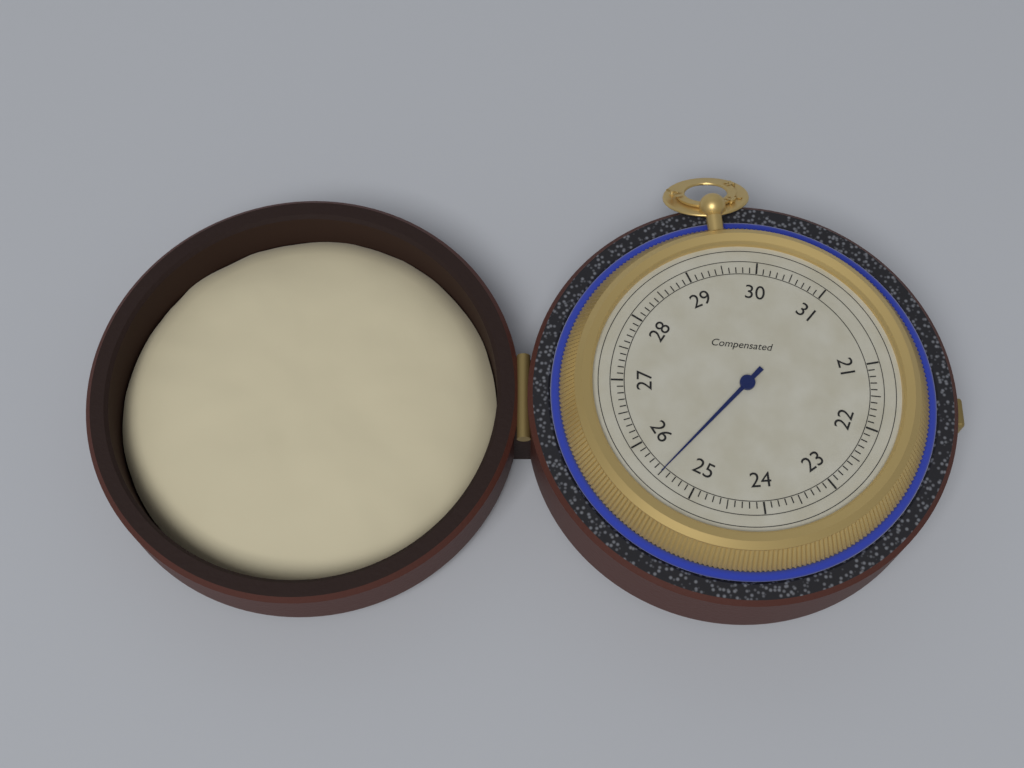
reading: 25.5 (no unit)
